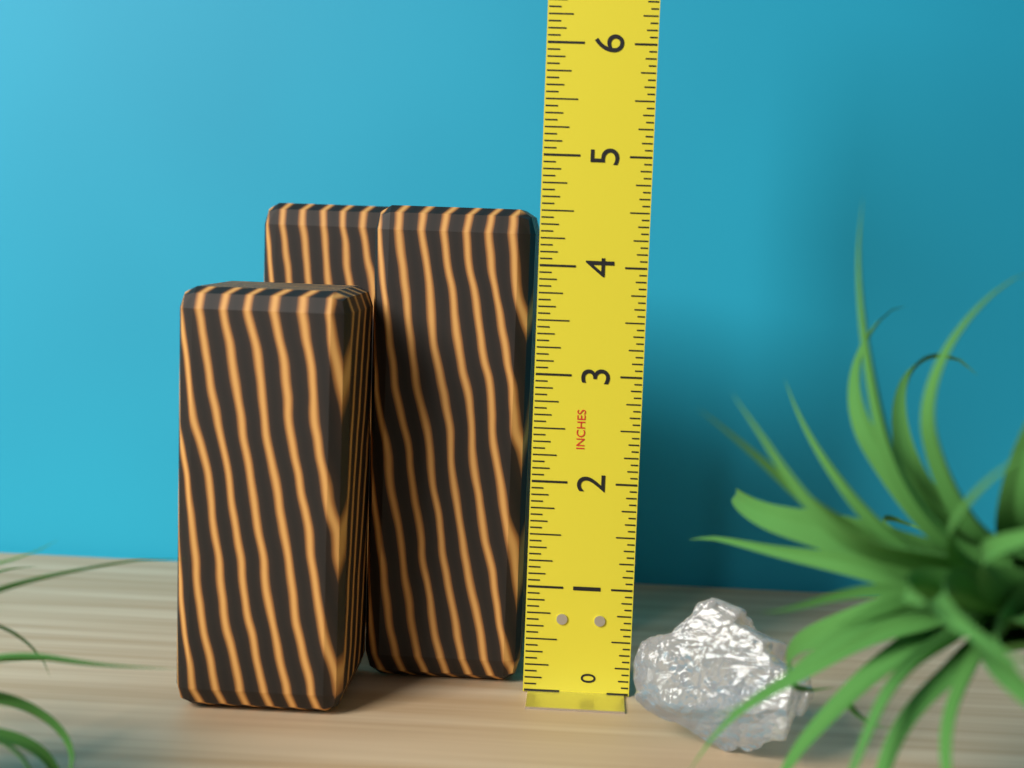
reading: 4.5000 in
